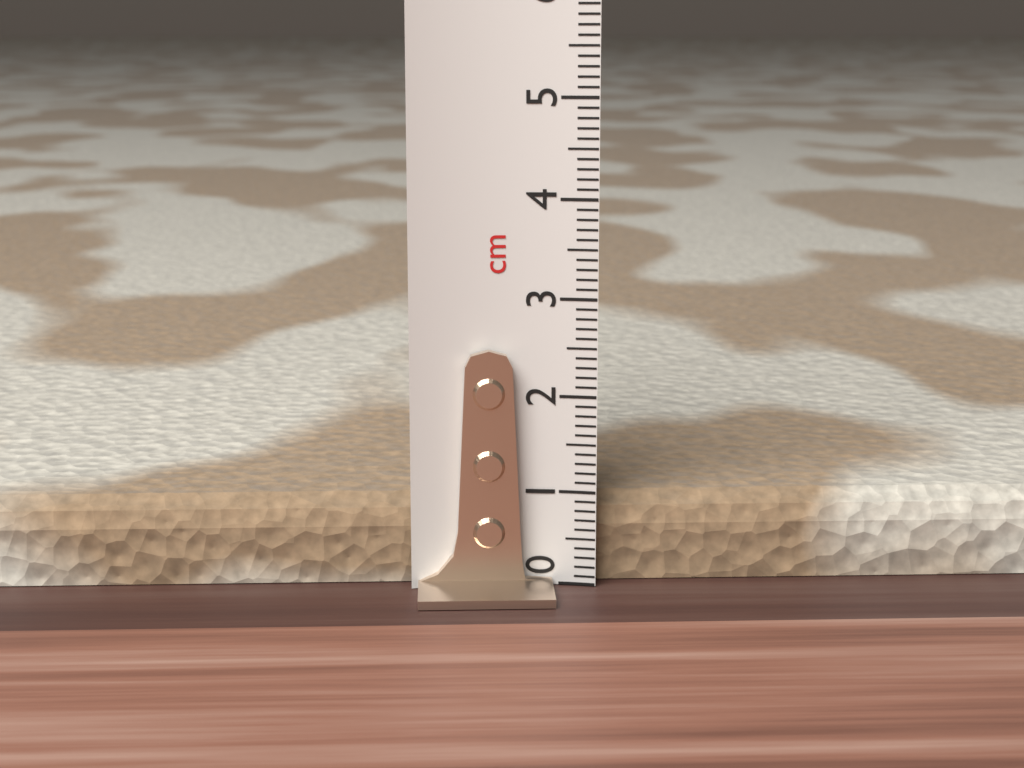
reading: 0.9 cm
